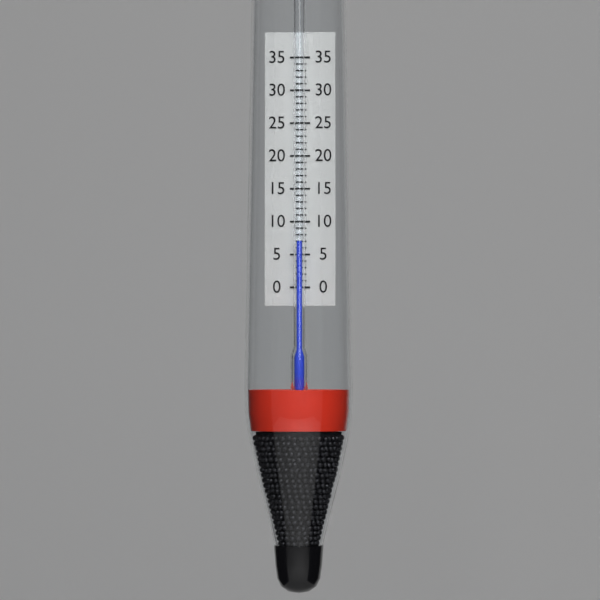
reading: 7 (no unit)
